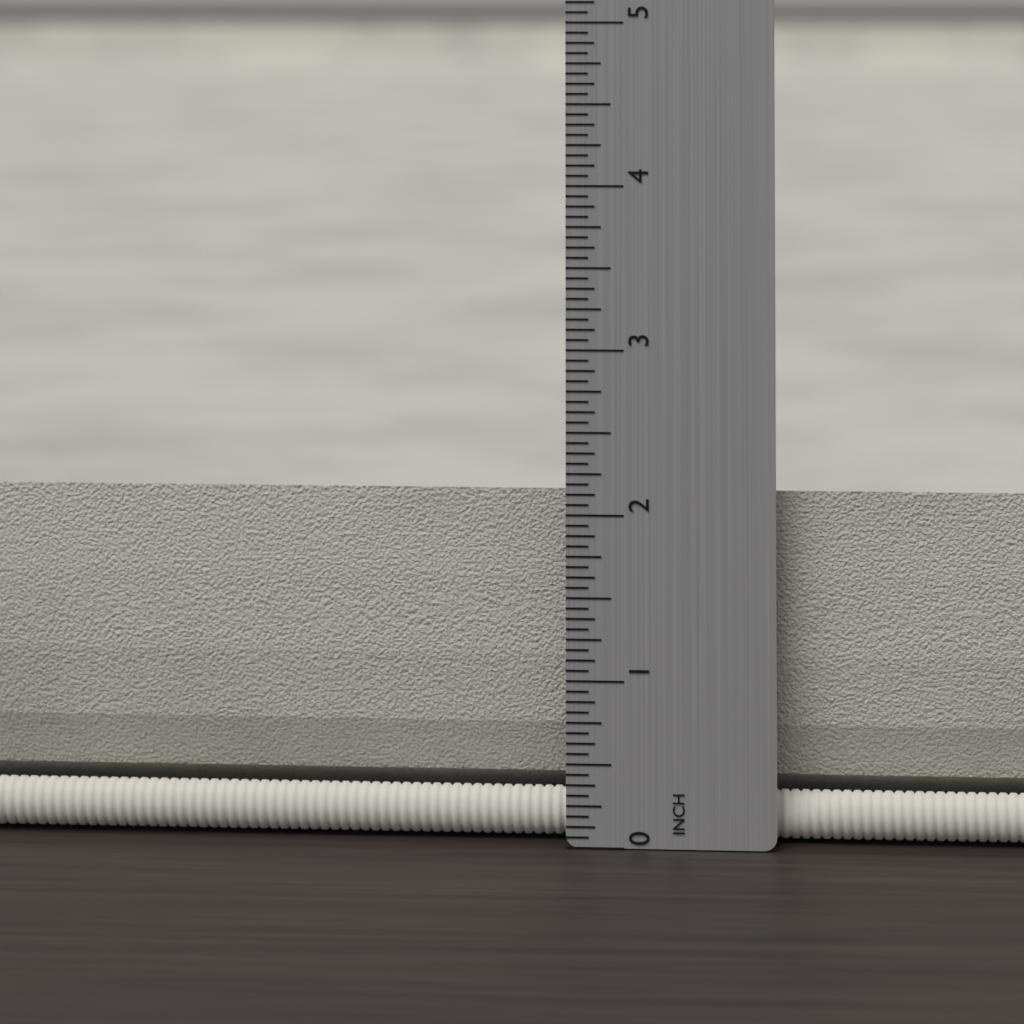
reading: 2.1250 in
